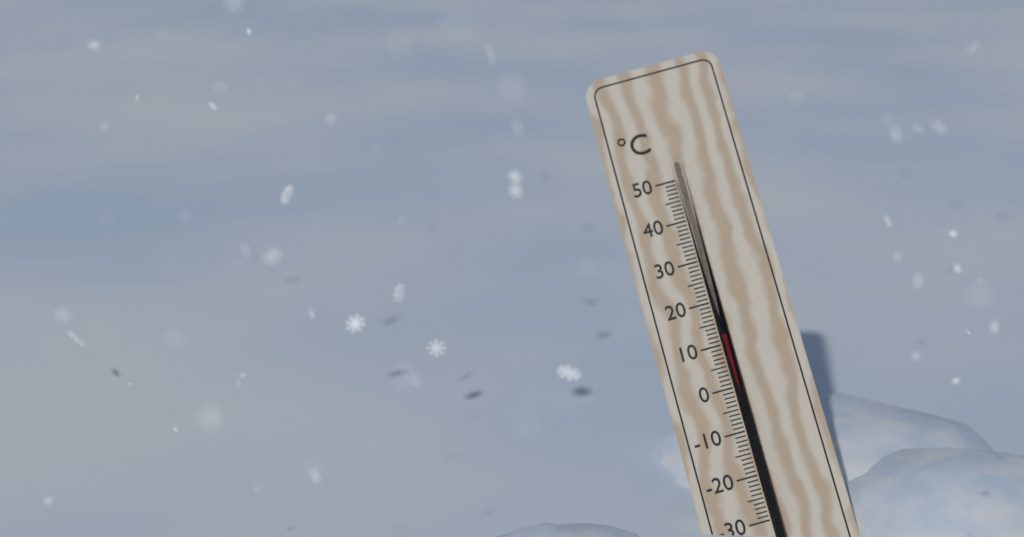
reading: 12 °C
